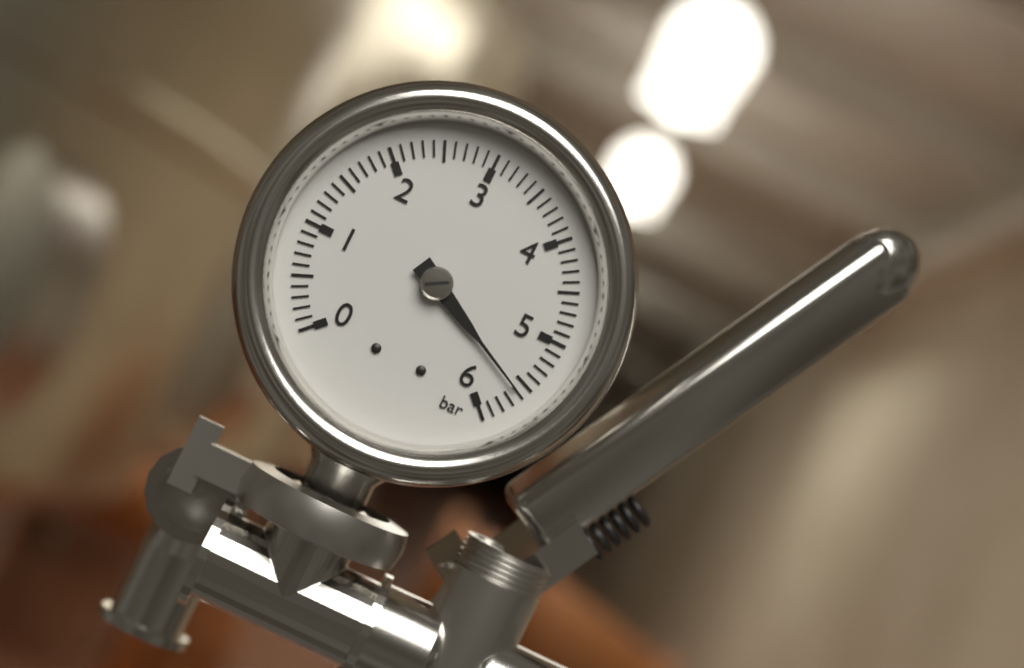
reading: 5.6 bar
